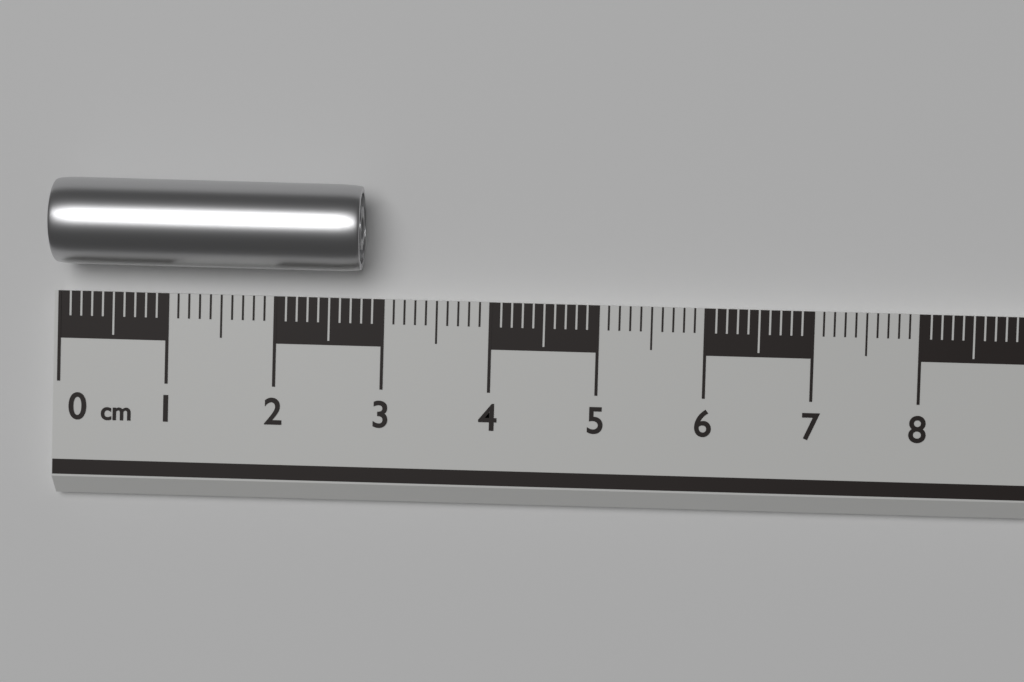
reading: 2.8 cm
